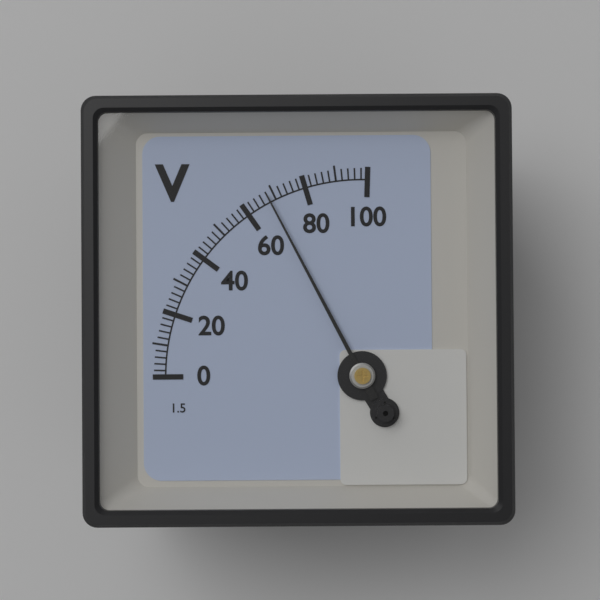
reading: 68 V
